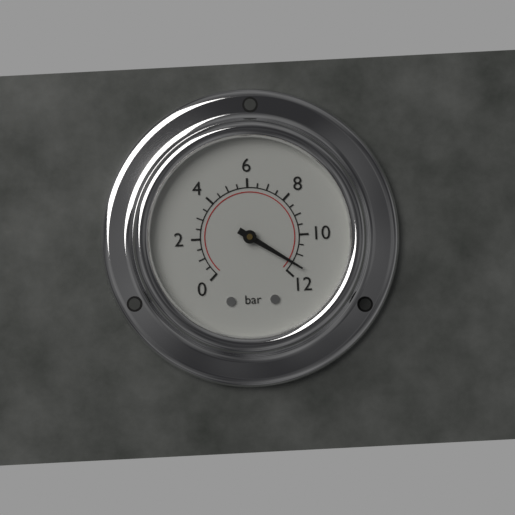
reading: 11.5 bar
